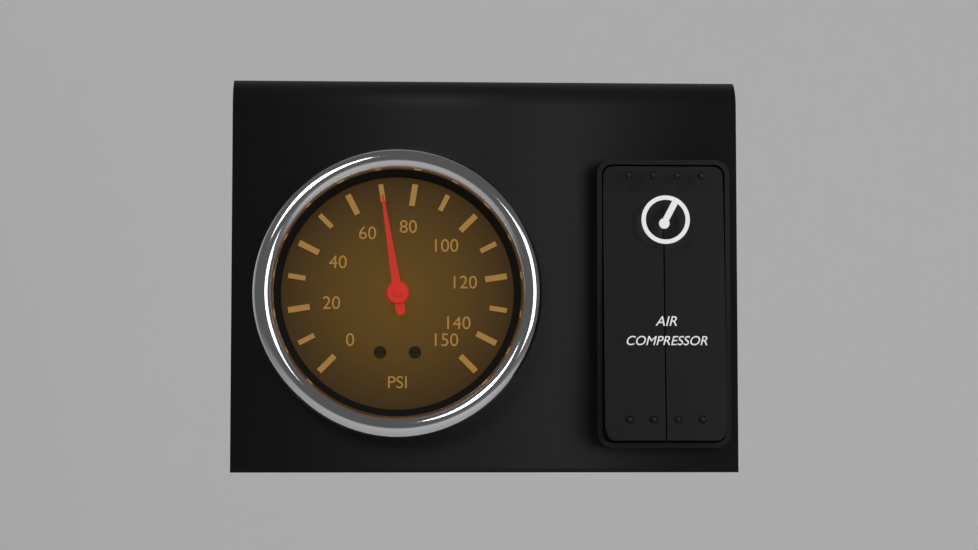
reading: 70 psi
